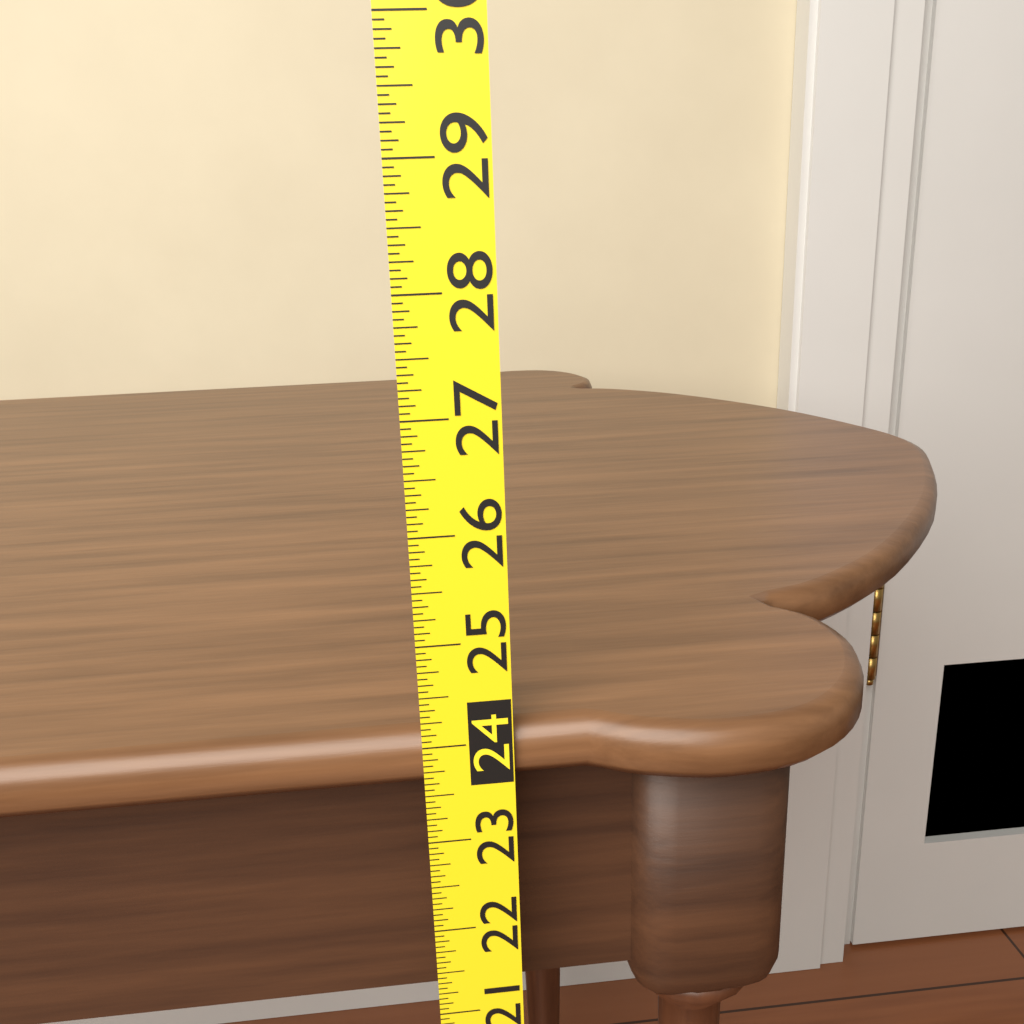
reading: 24.1250 (no unit)
